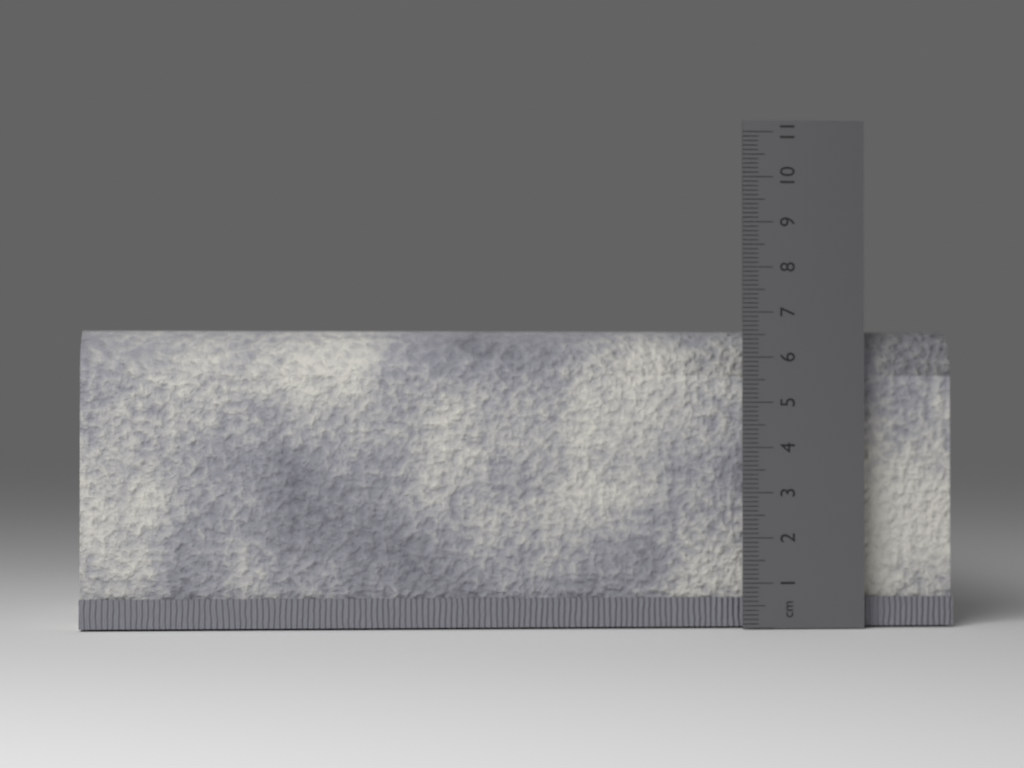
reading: 6.6 cm
